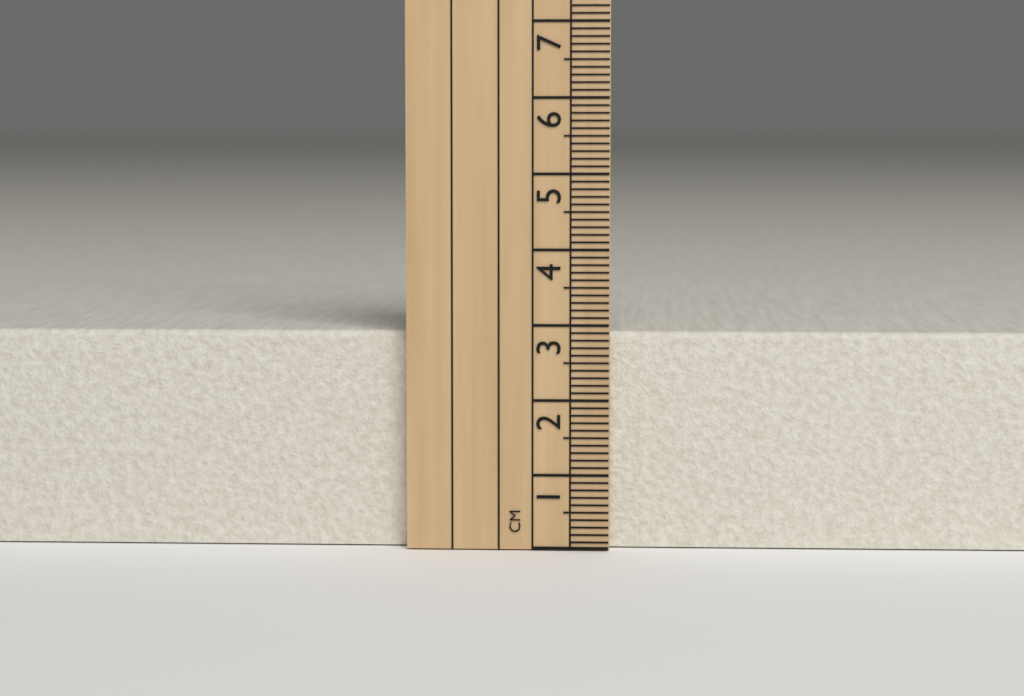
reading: 2.9 cm
